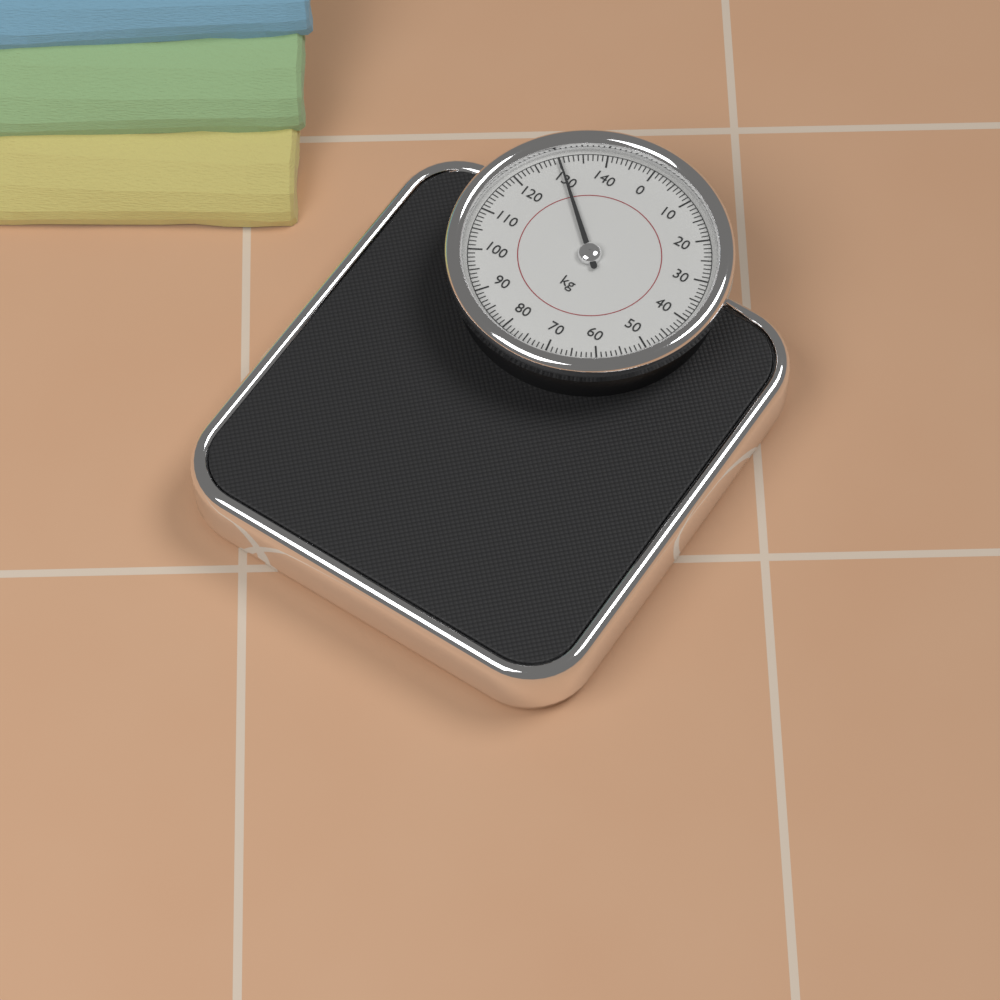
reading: 130 kg
